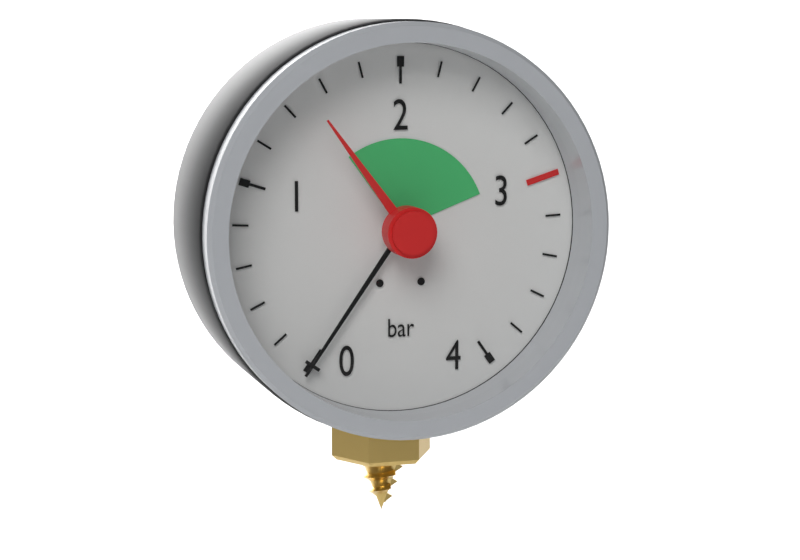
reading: 0.0 bar
